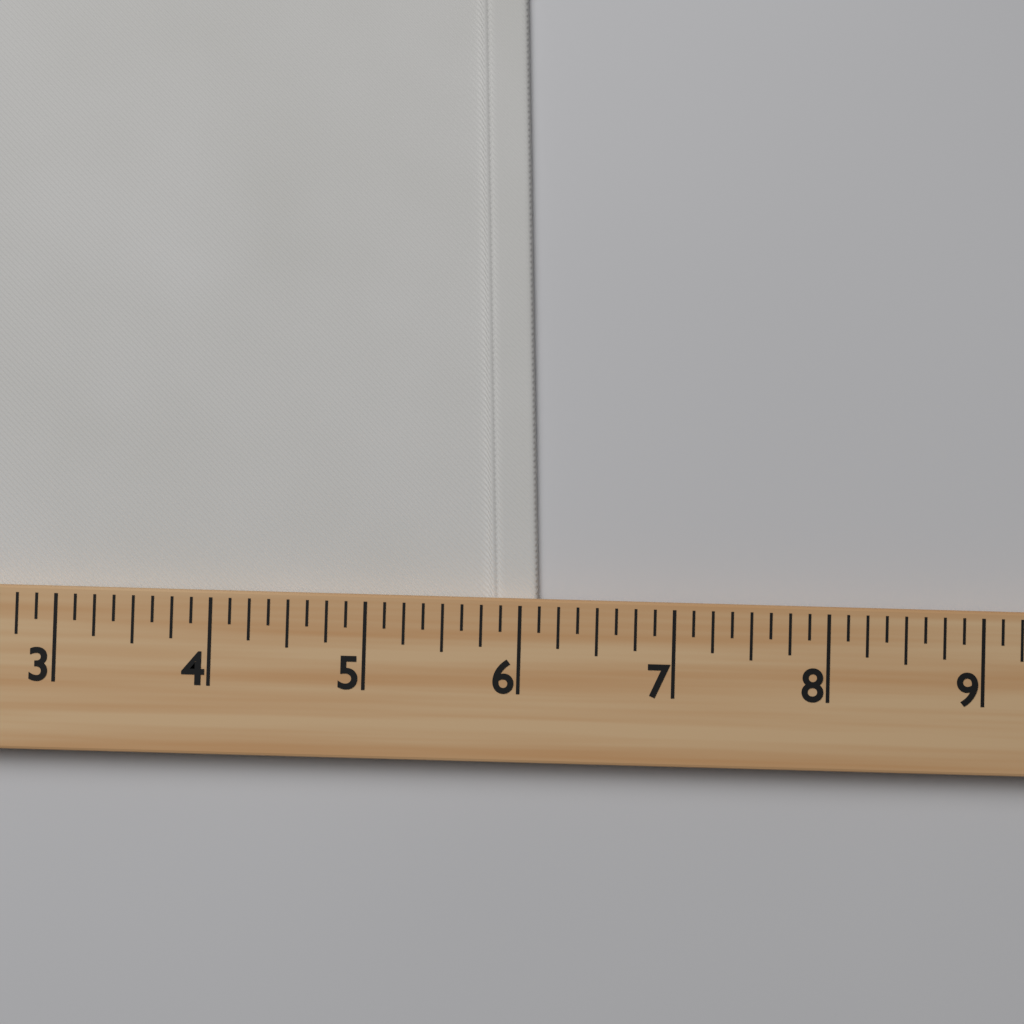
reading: 6.125 (no unit)
